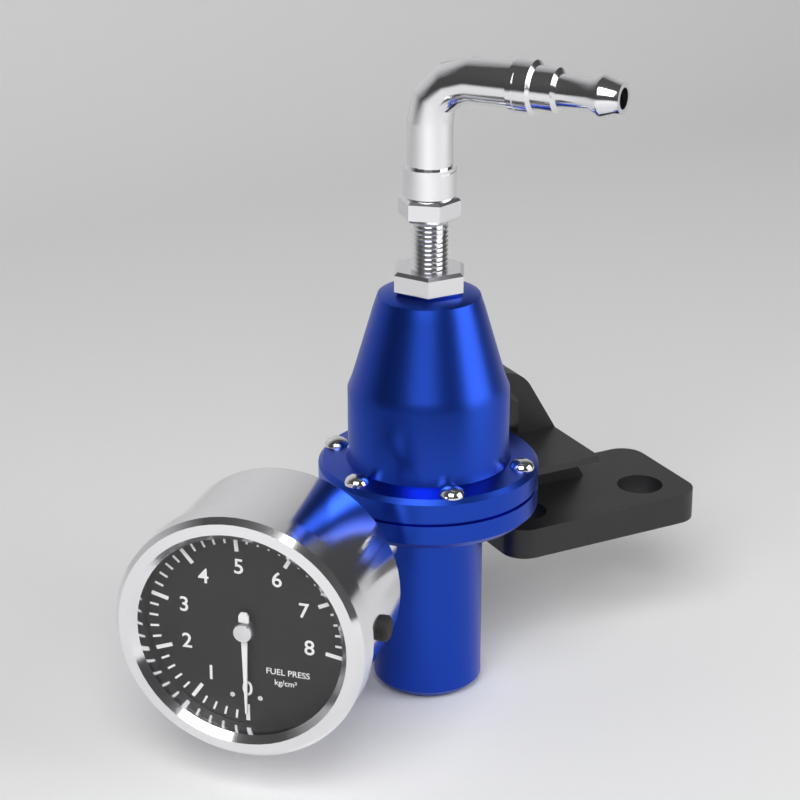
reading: 0.0 kg/cm²
